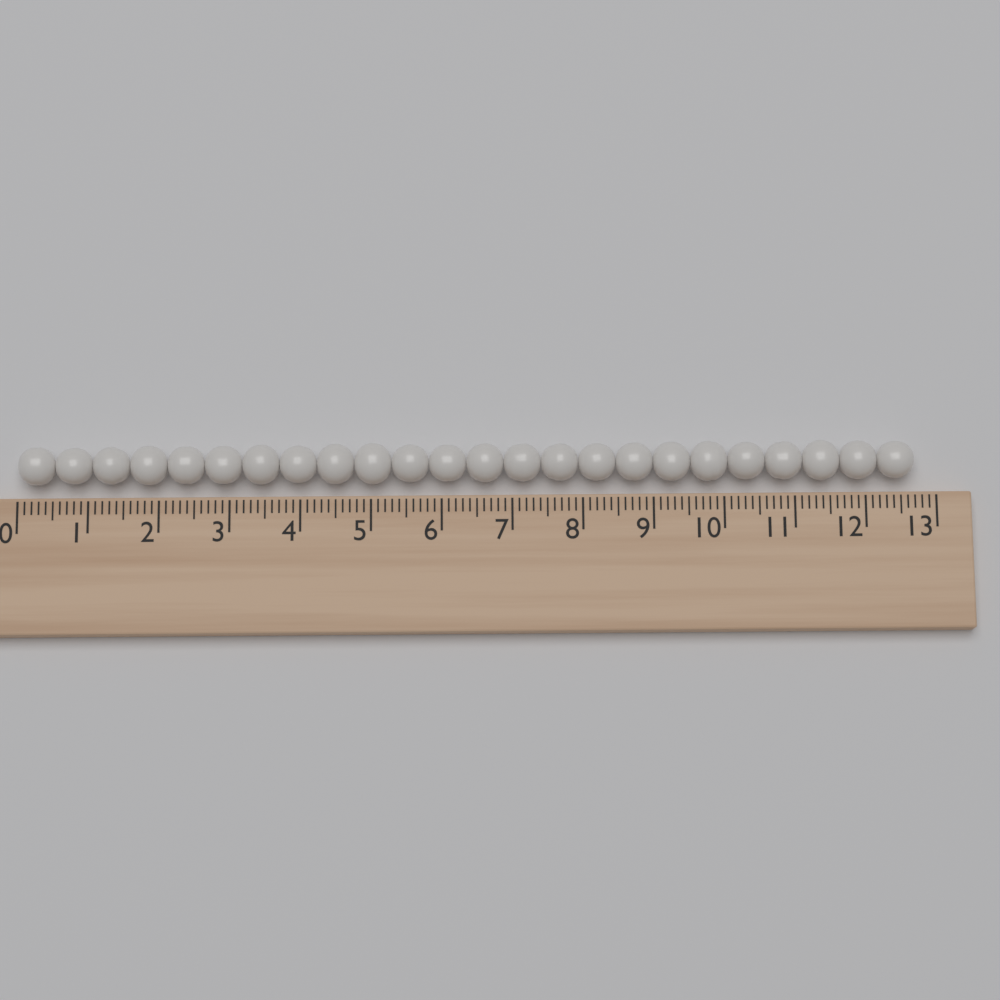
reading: 12.7 (no unit)
